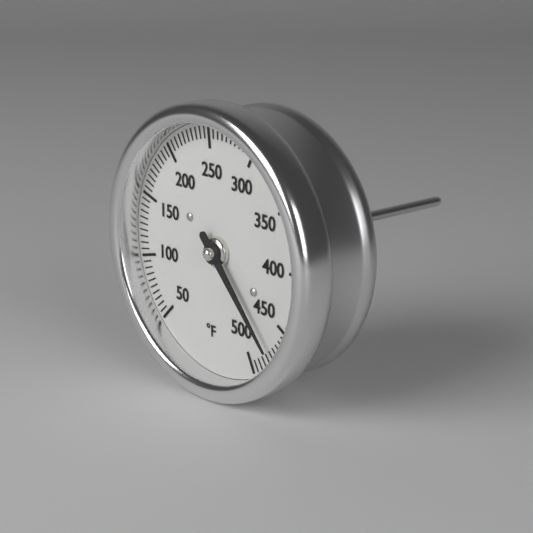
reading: 475 °F
